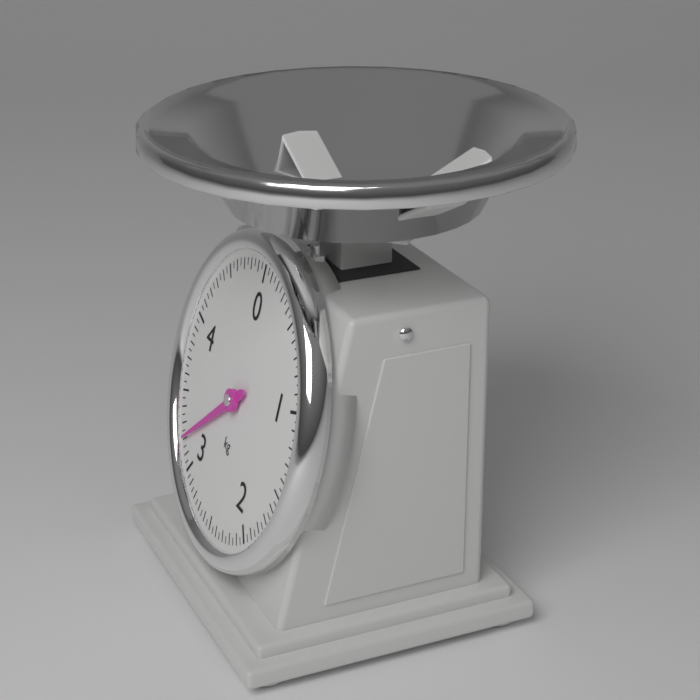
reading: 3.20 kg
